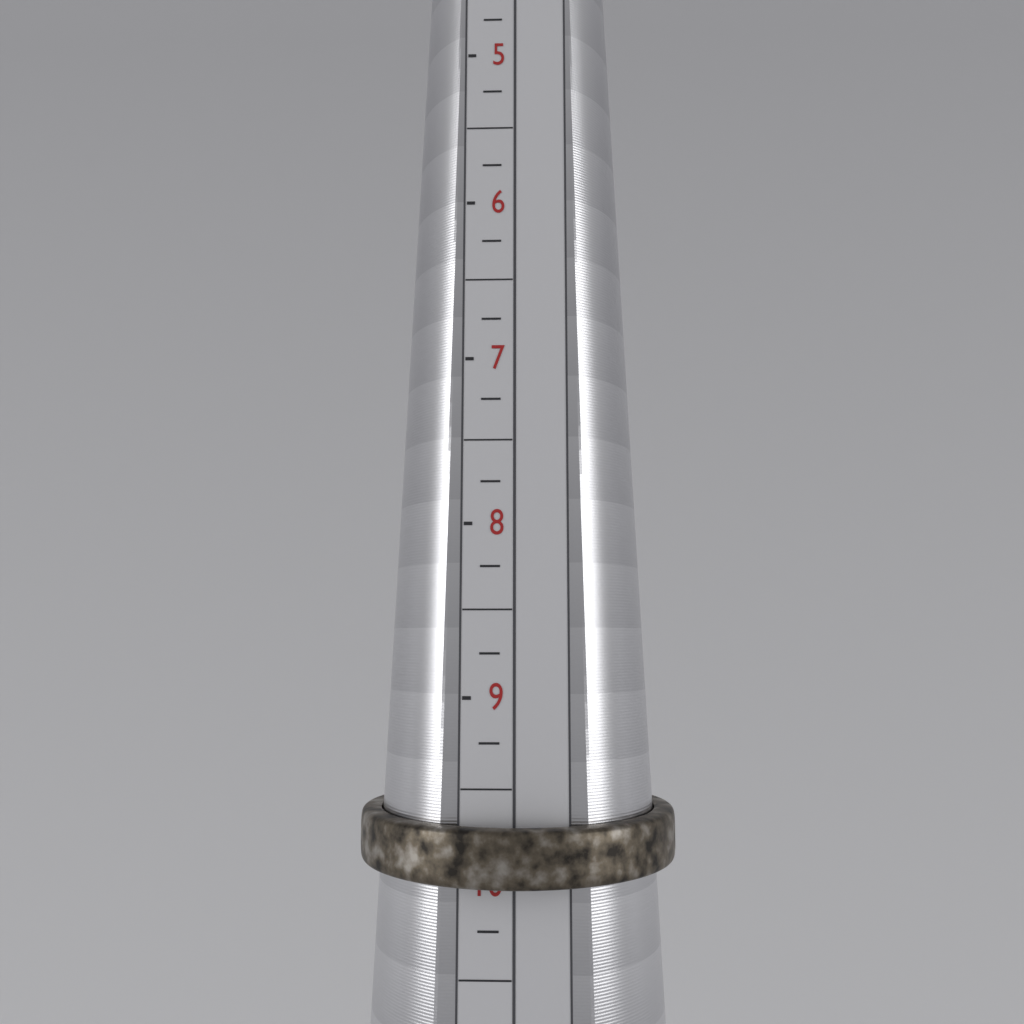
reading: 10.00 (no unit)
